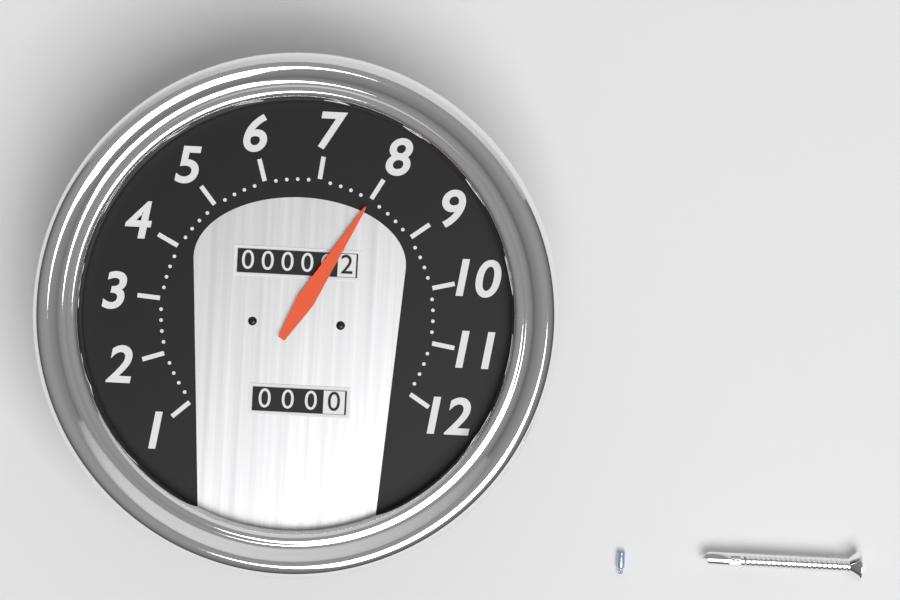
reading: 8.0 (no unit)
